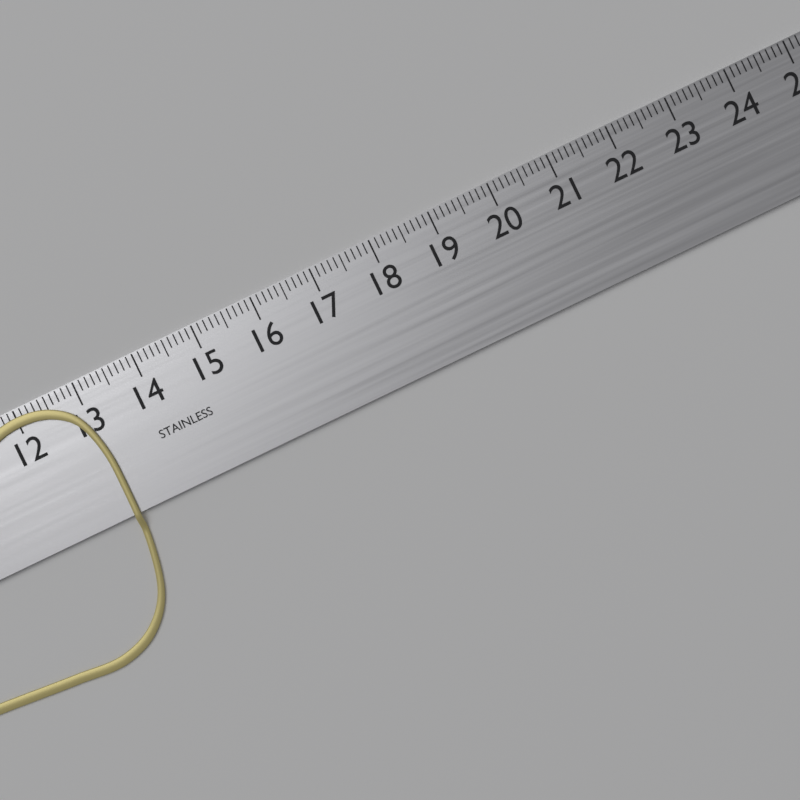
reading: 13.1 cm
